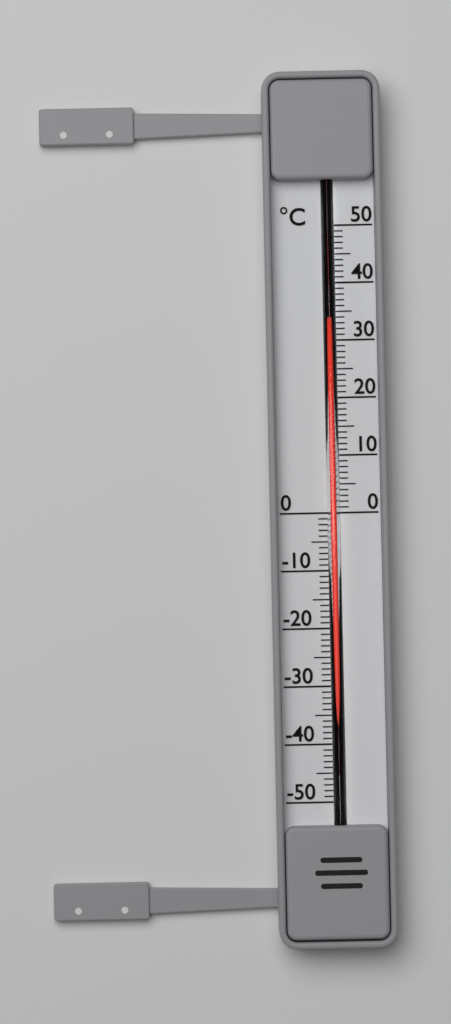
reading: 33 °C
